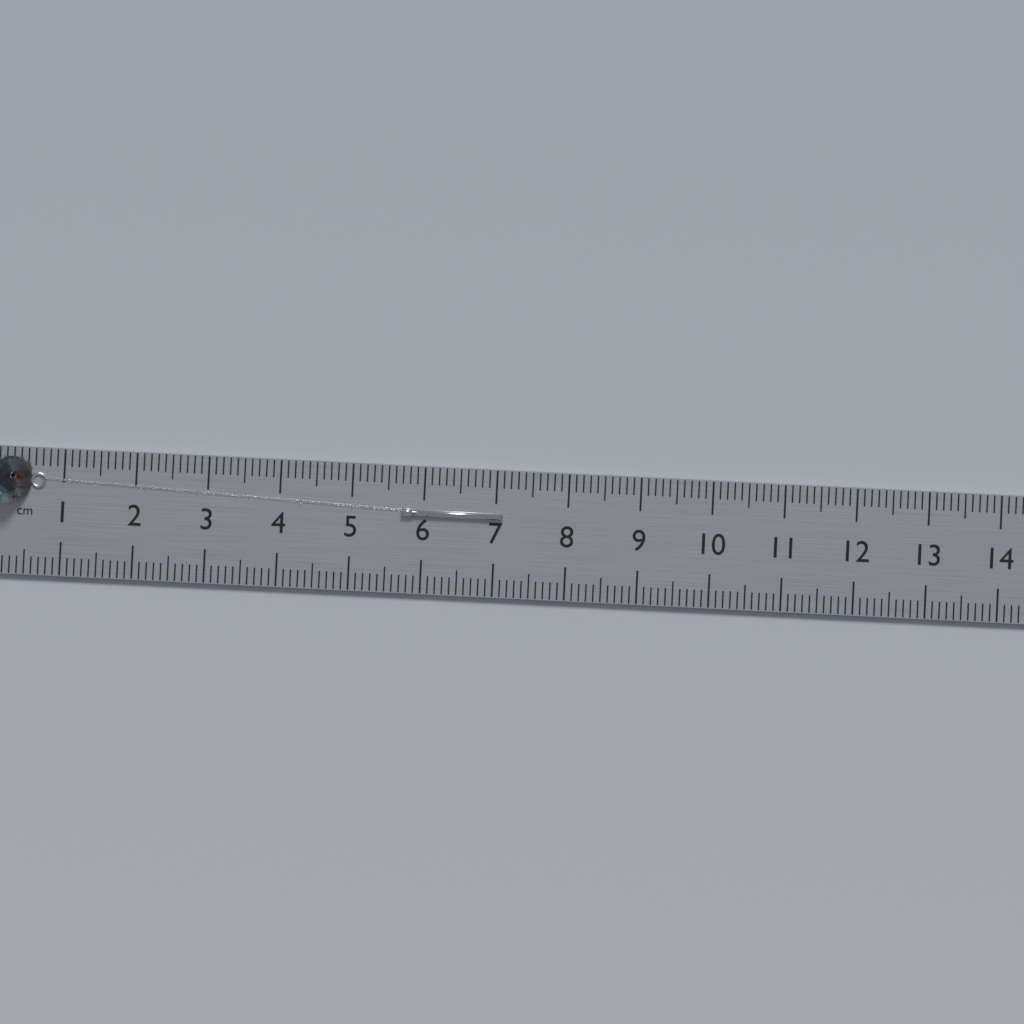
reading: 7.1 cm
